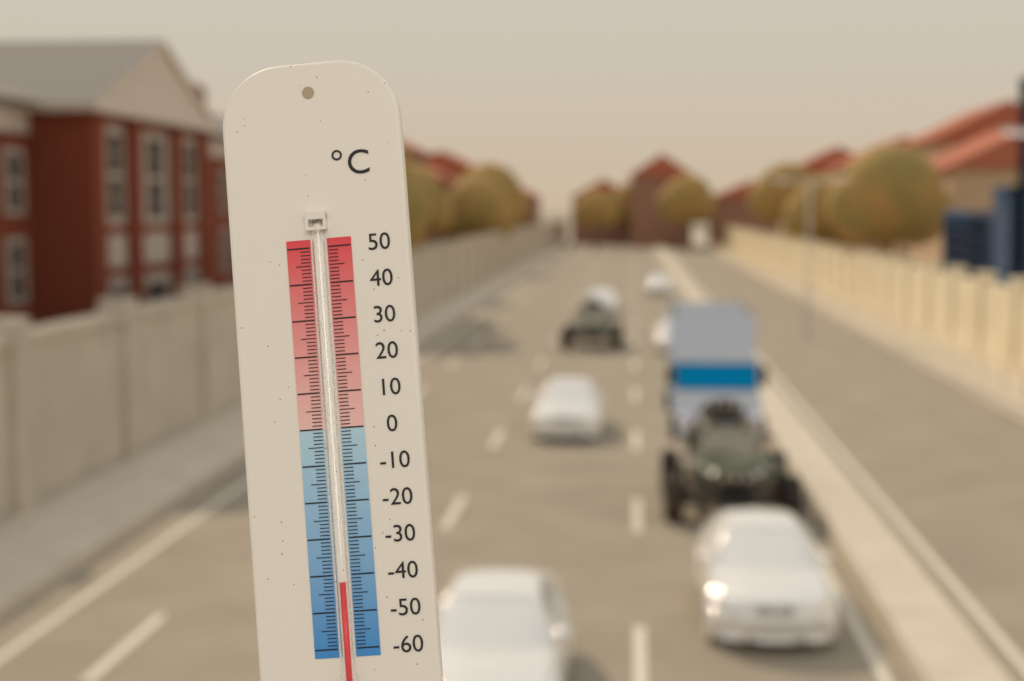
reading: -42 °C
